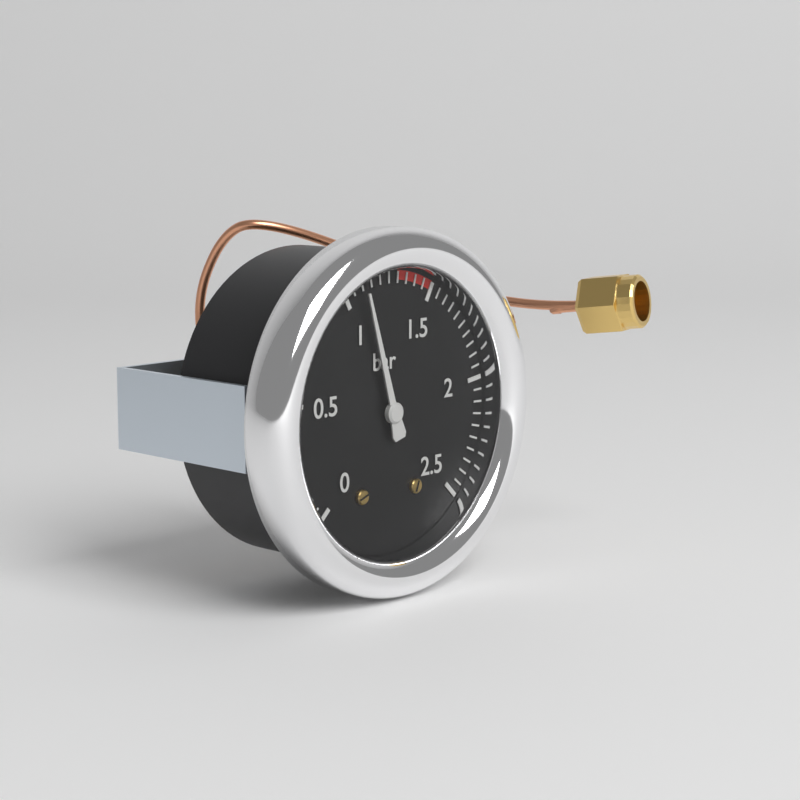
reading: 1.10 bar
